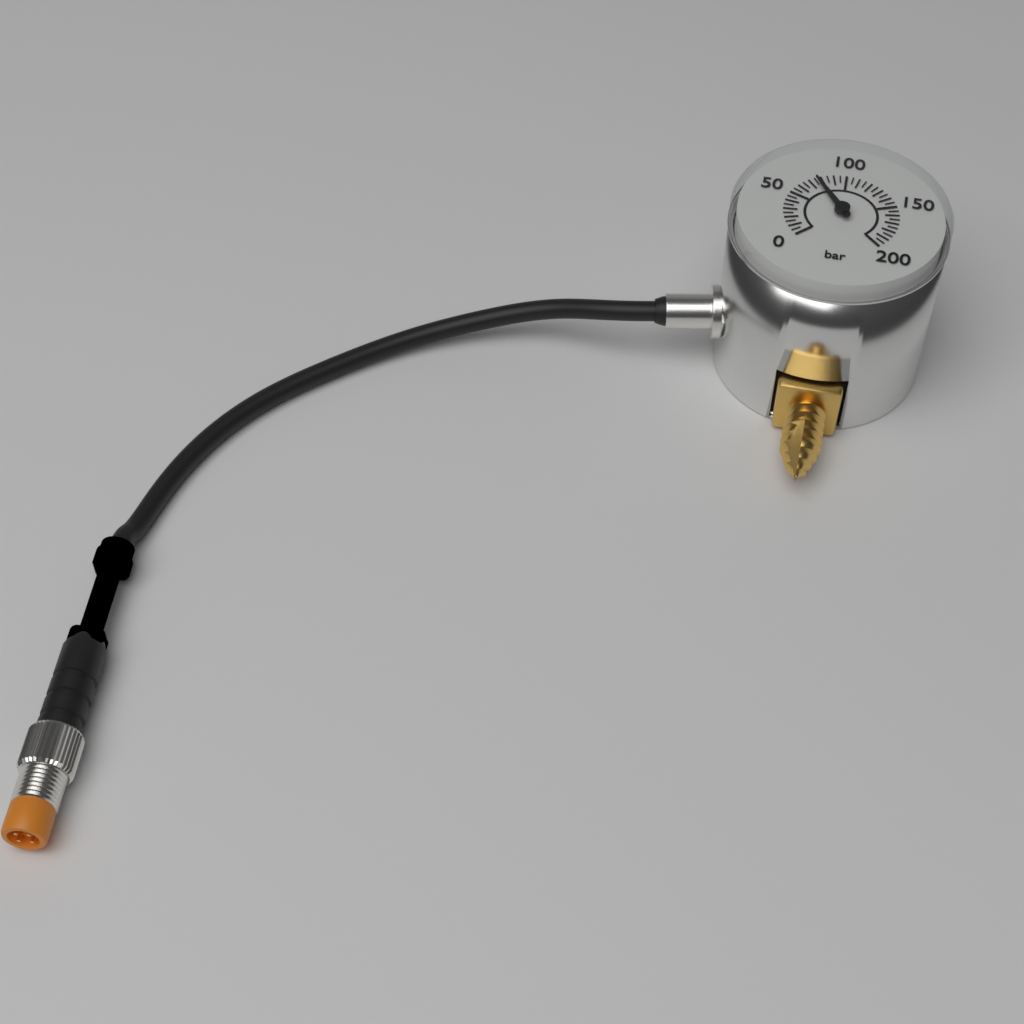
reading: 75 bar
